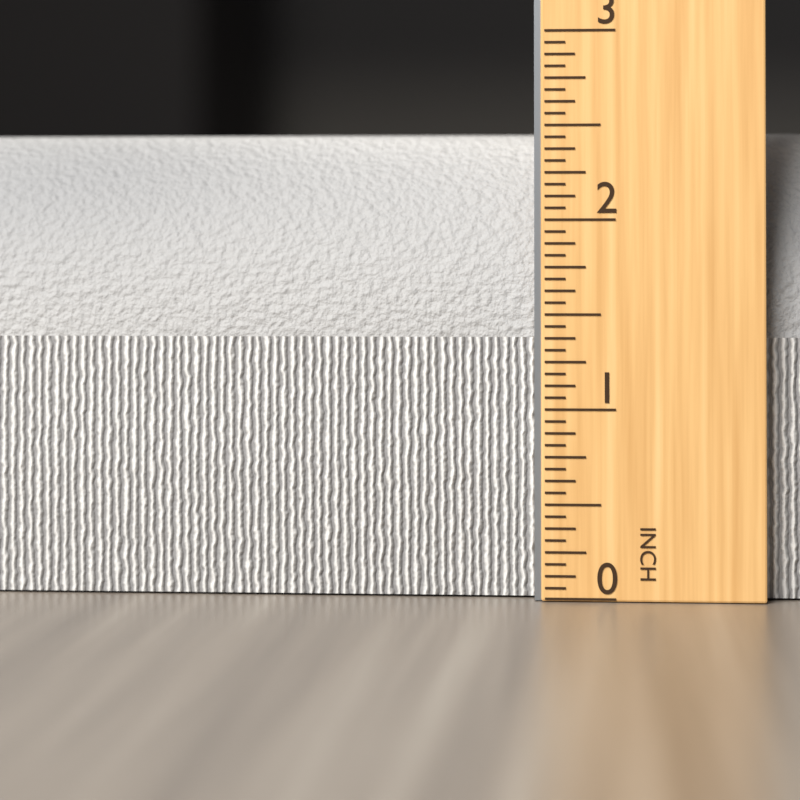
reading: 2.5000 in
